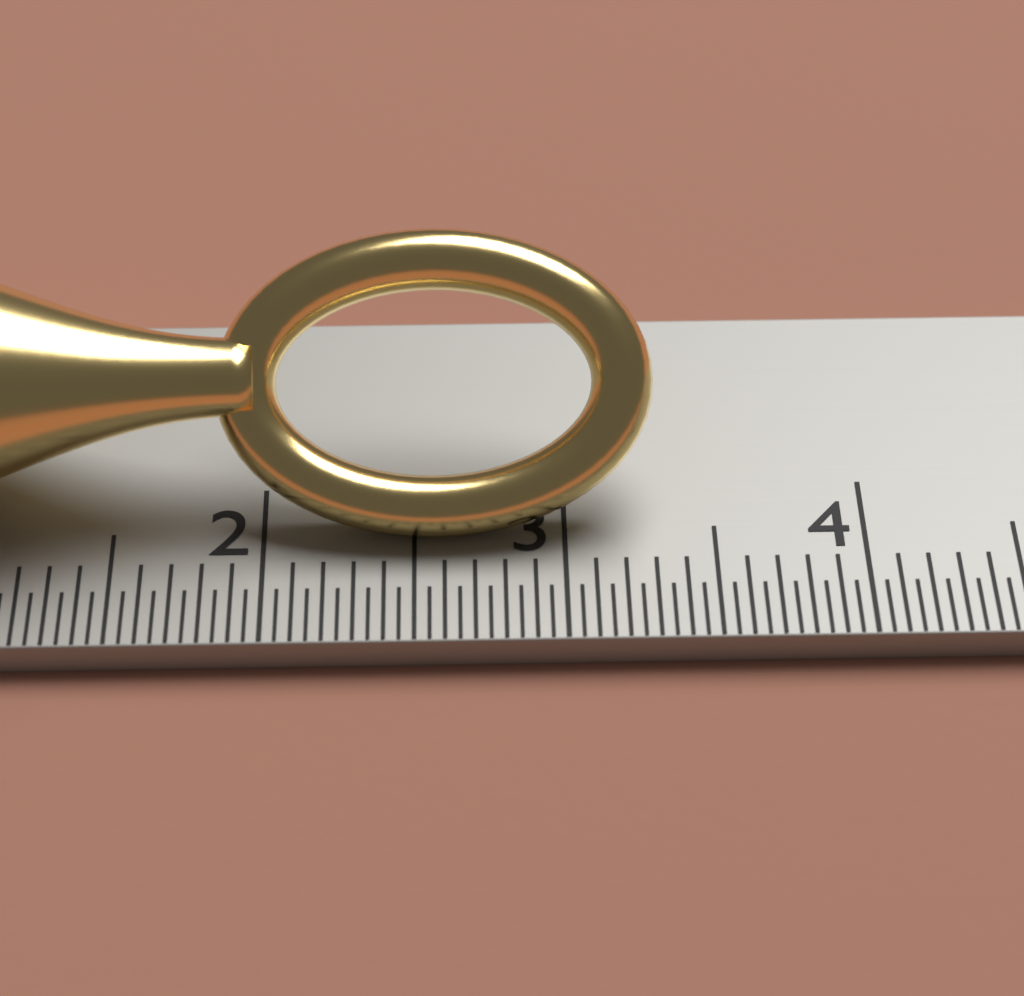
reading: 3.30 cm
